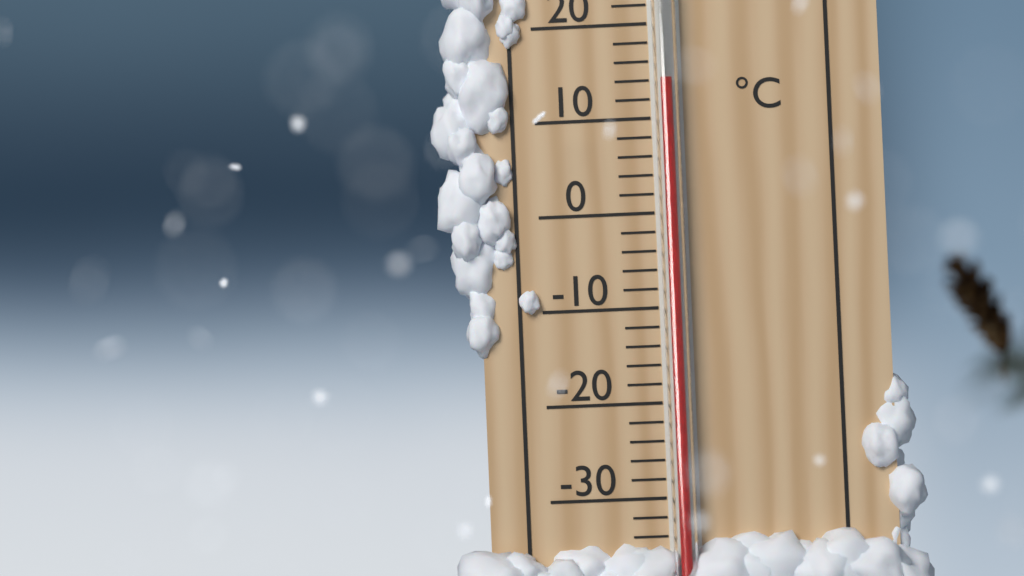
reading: 14 °C
